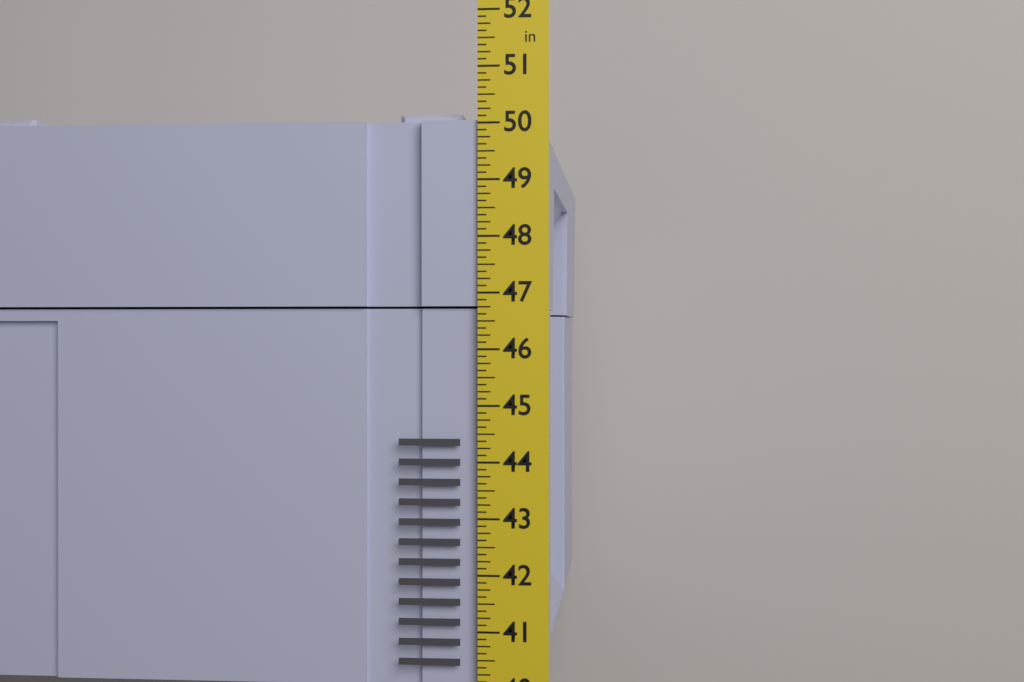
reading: 50.250 in
